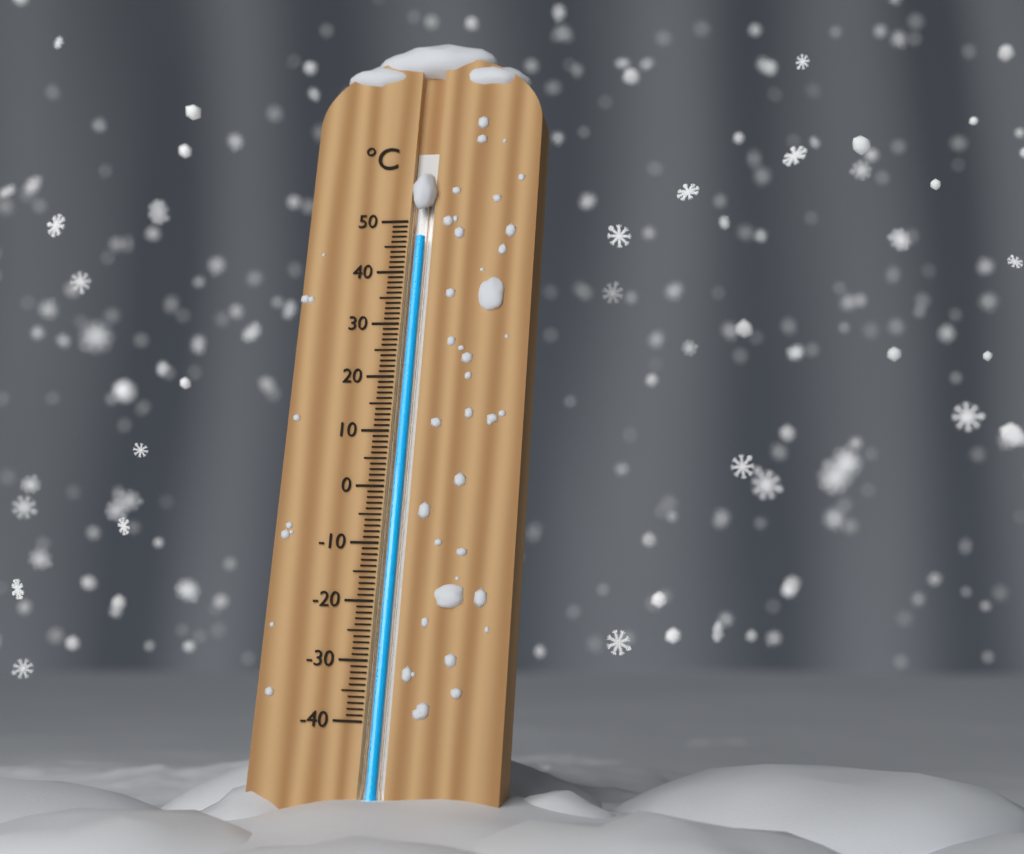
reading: 47 °C
